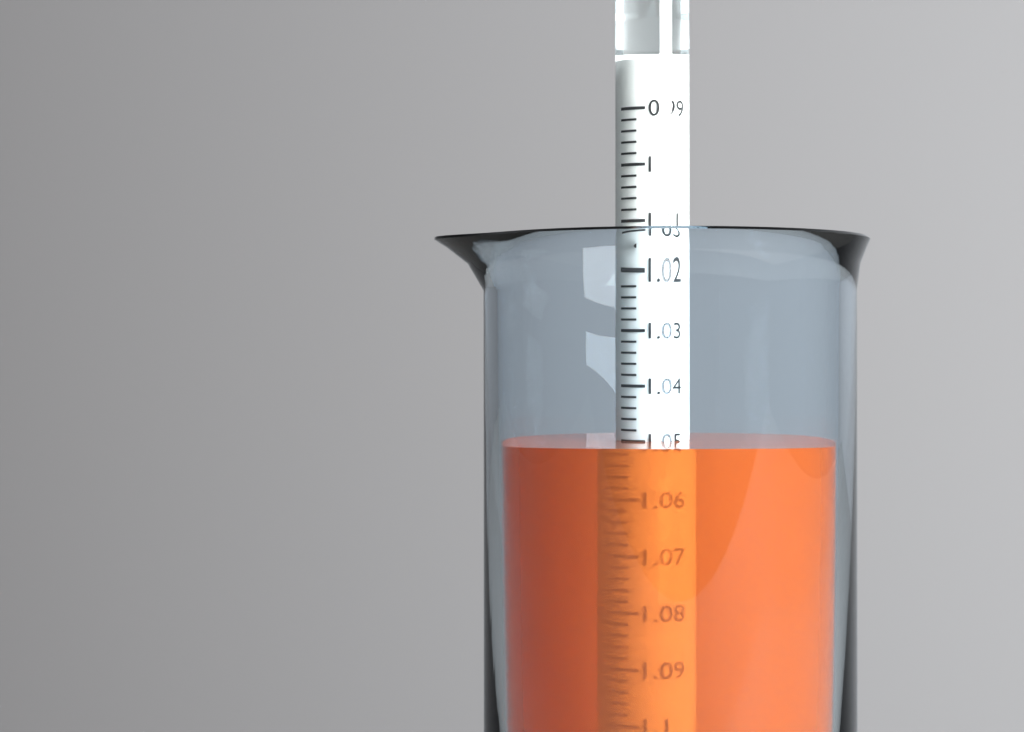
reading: 1.050 (no unit)
